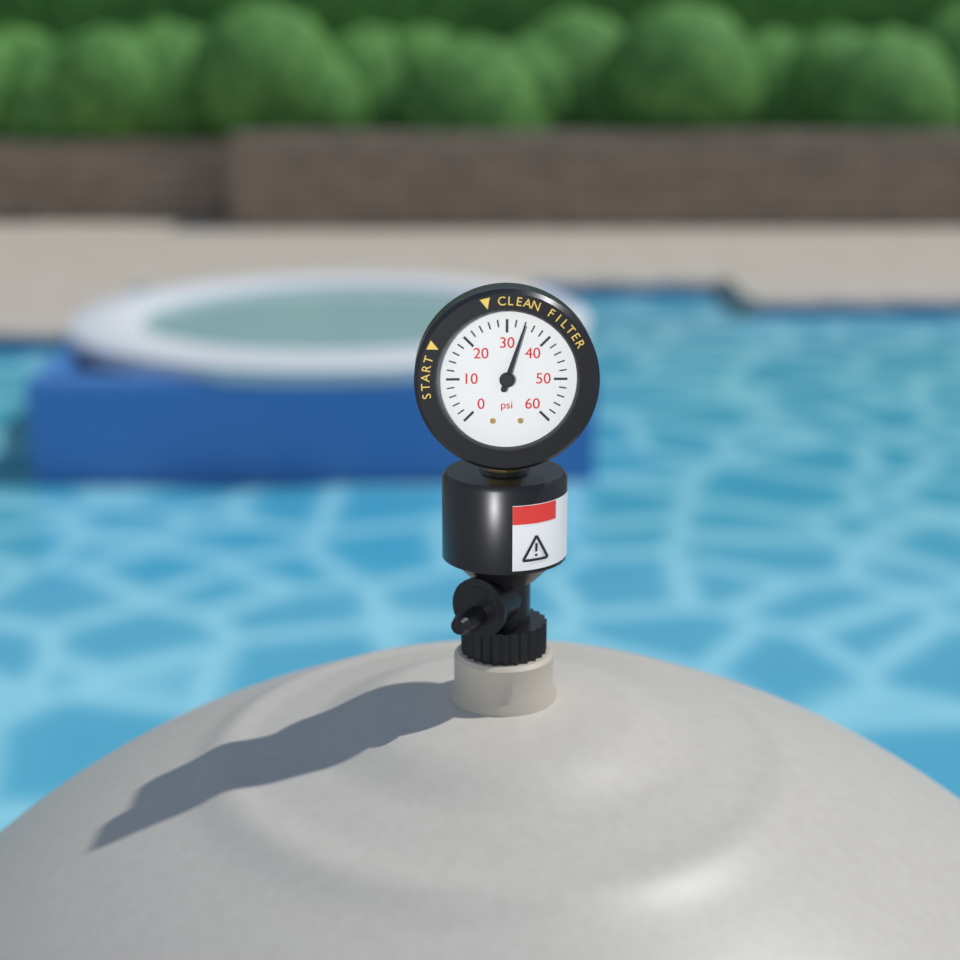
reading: 34 psi
